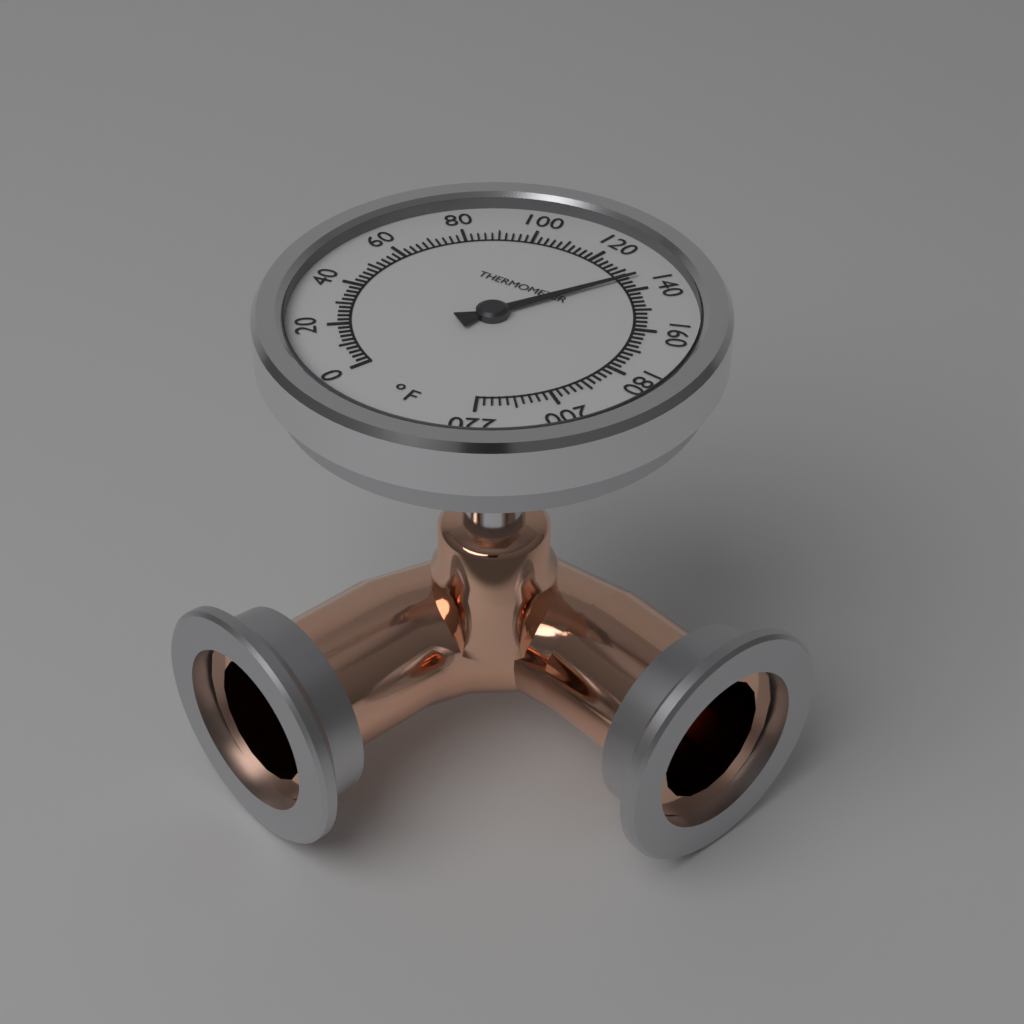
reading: 134 °F
